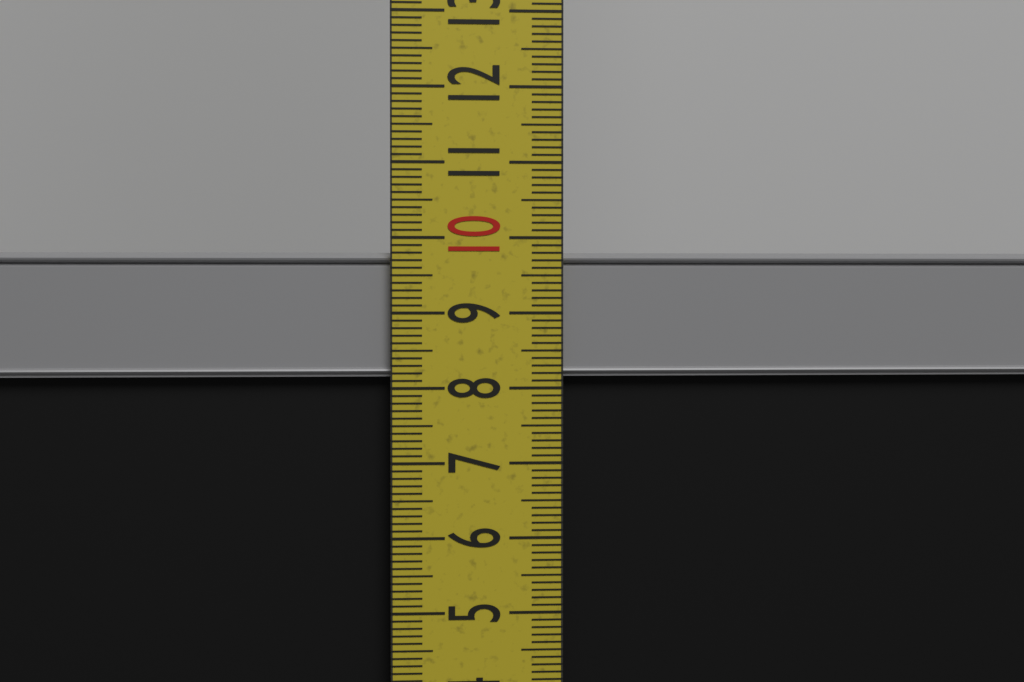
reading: 9.8 cm
